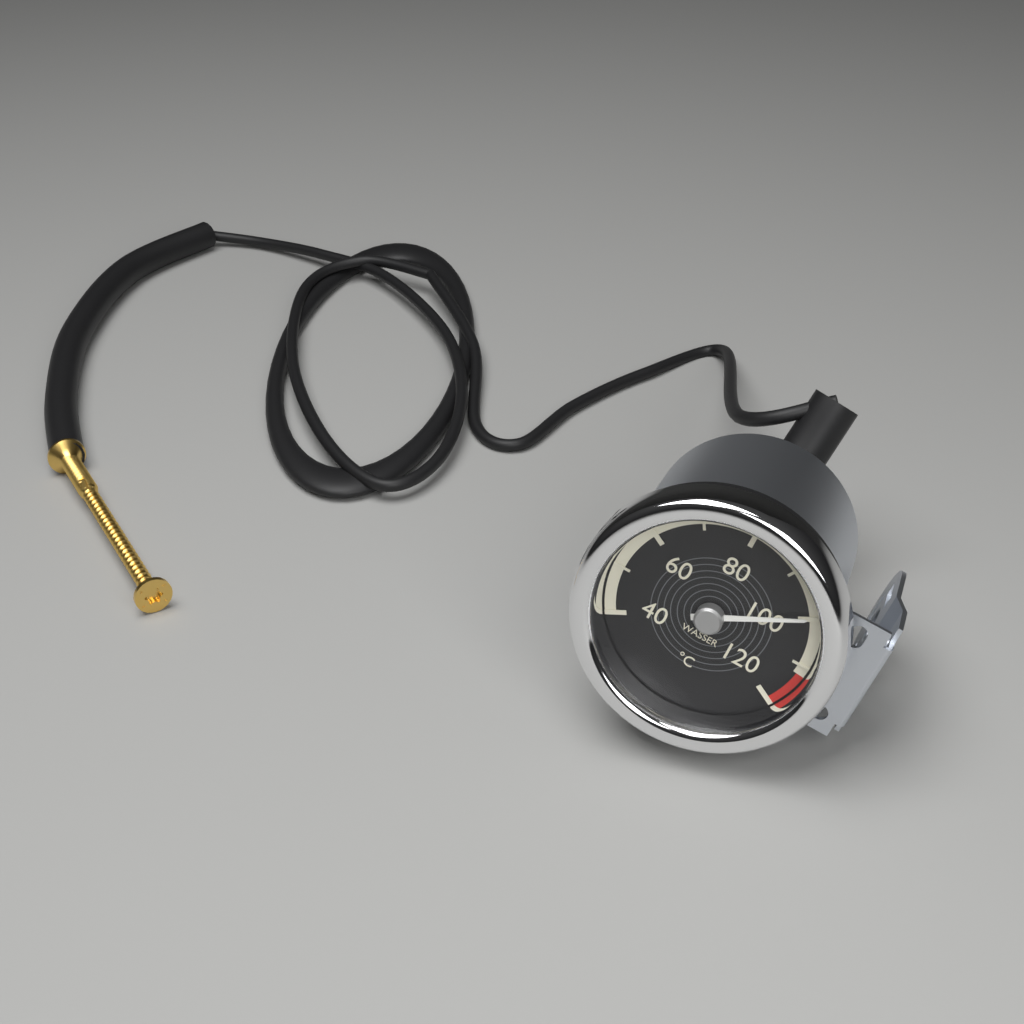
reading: 100 °C
